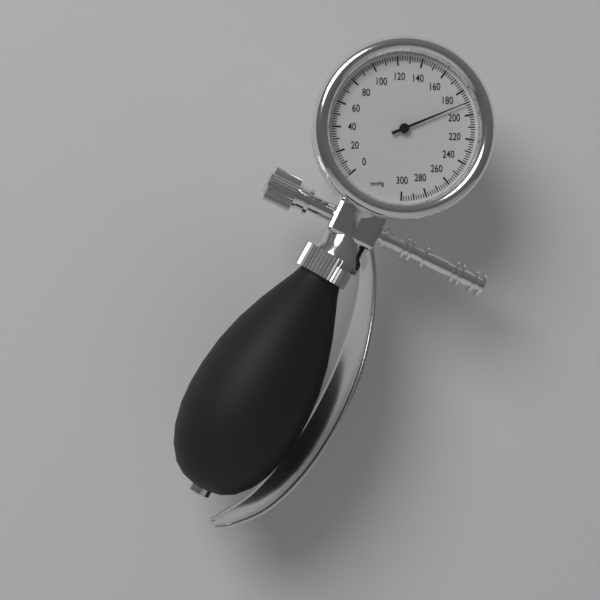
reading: 190 mmHg
